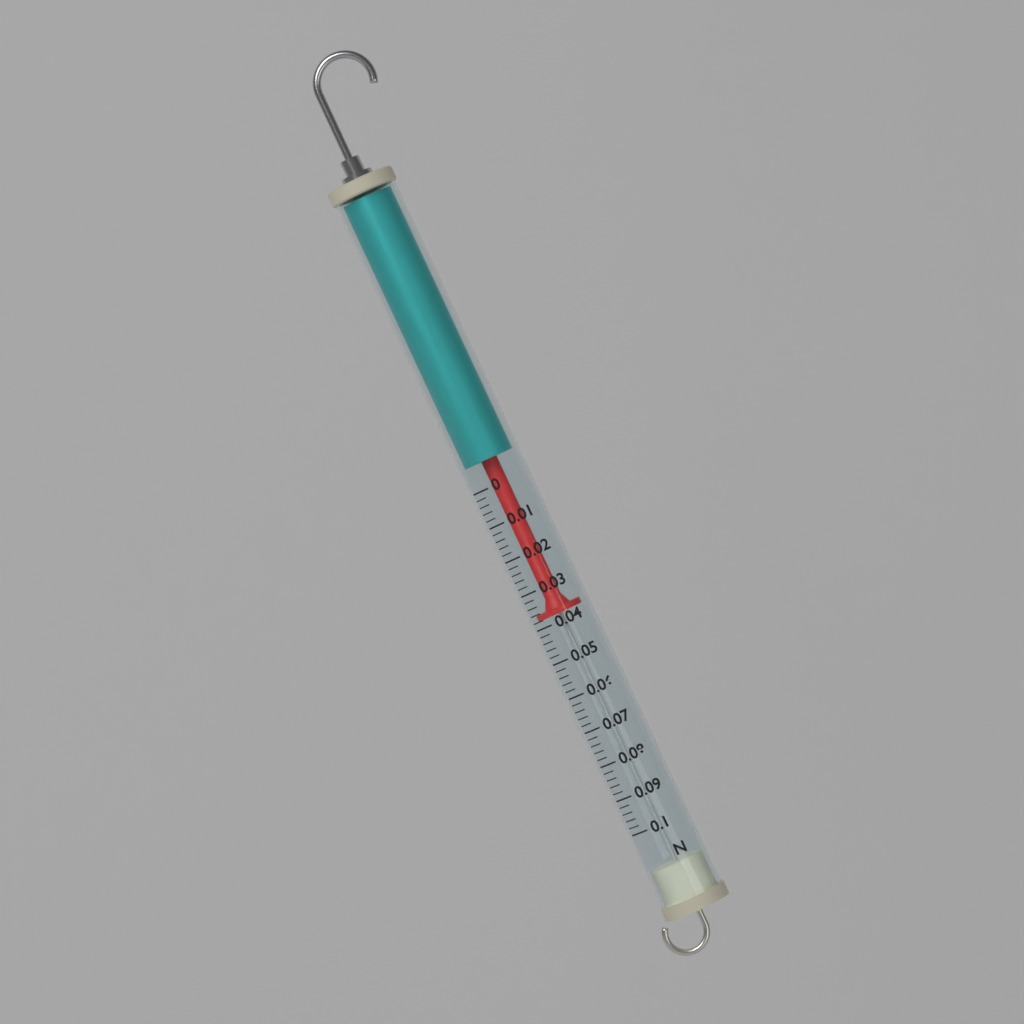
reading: 0.038 N
